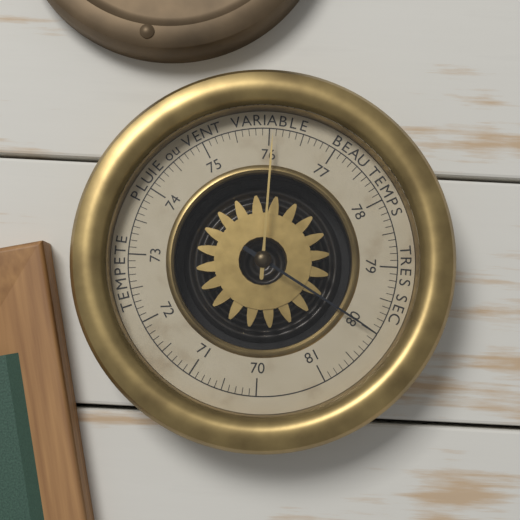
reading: 80.0 (no unit)
